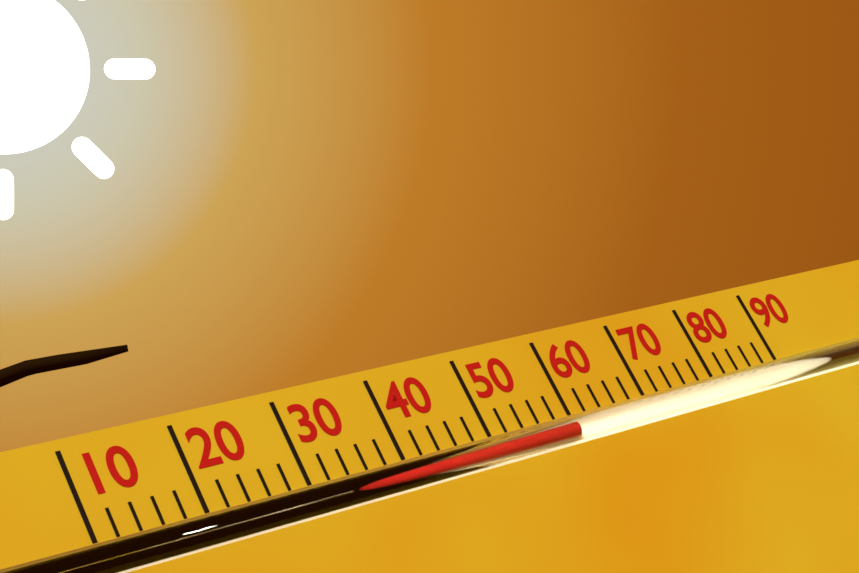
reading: 60 (no unit)
